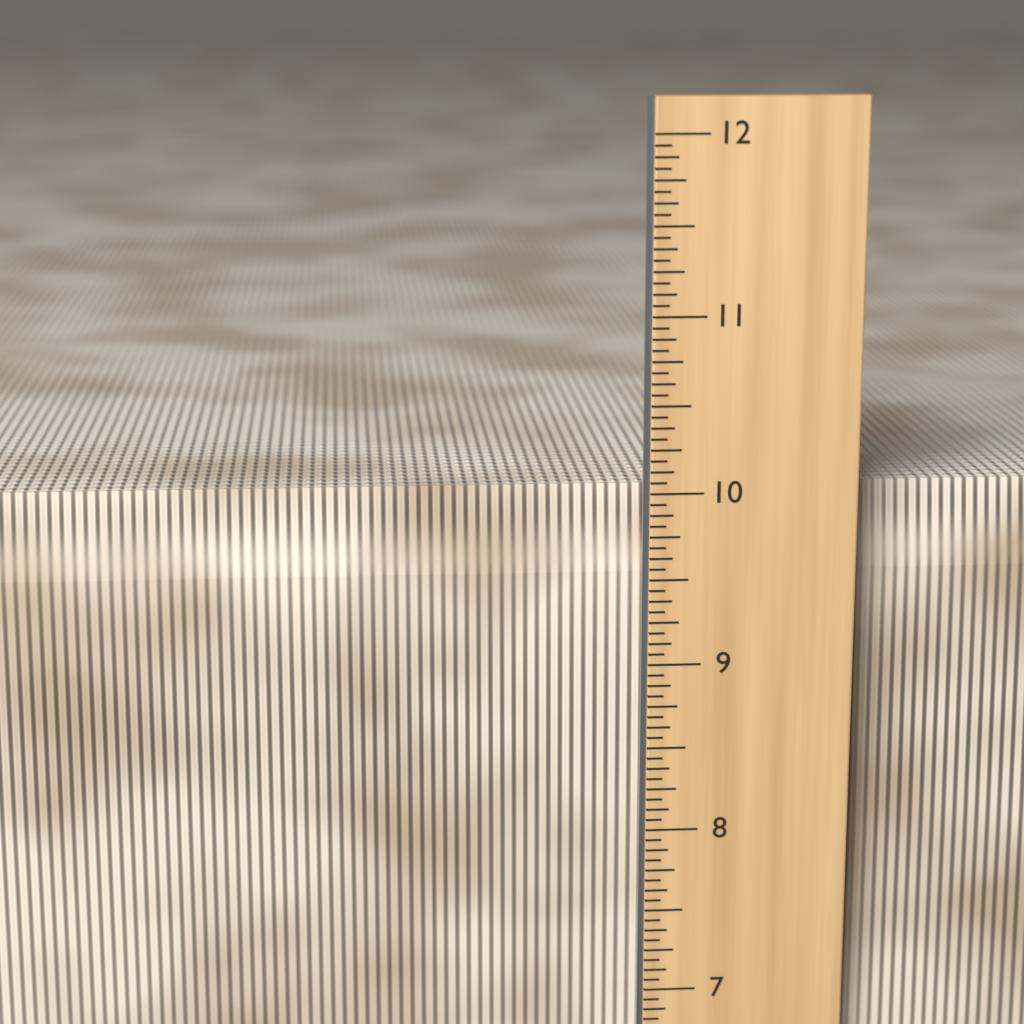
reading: 10.0000 in
